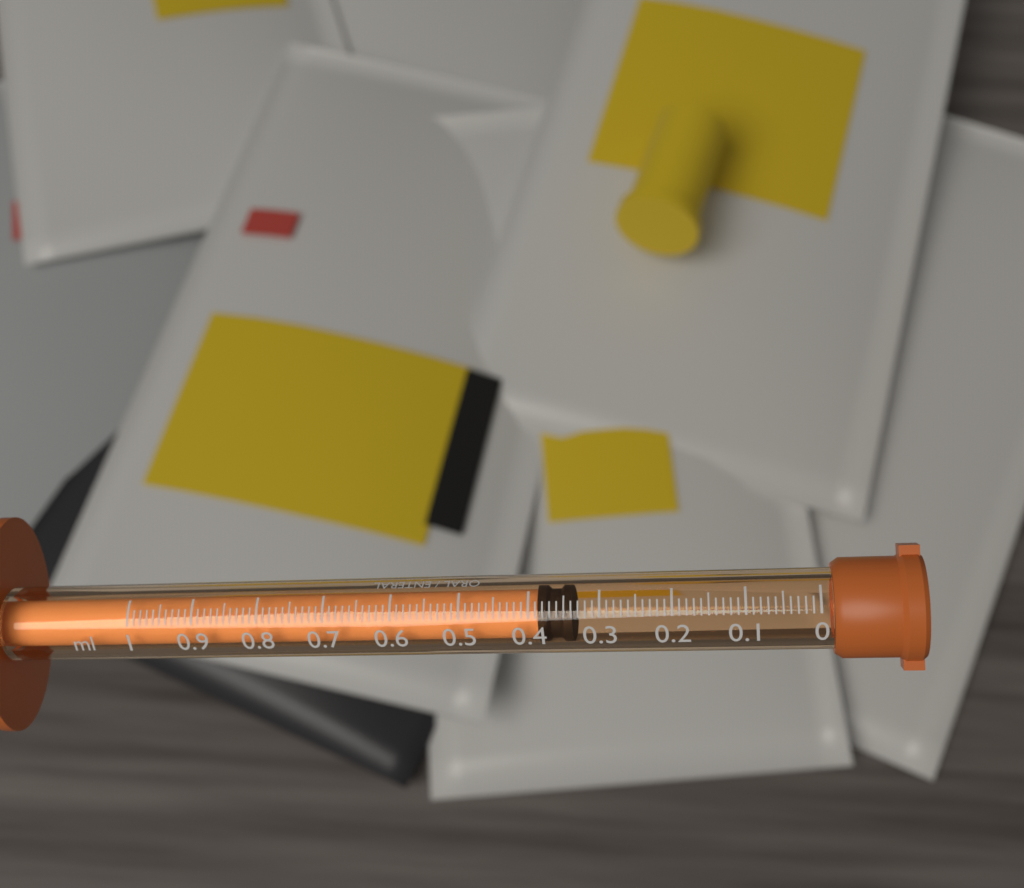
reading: 0.34 ml
